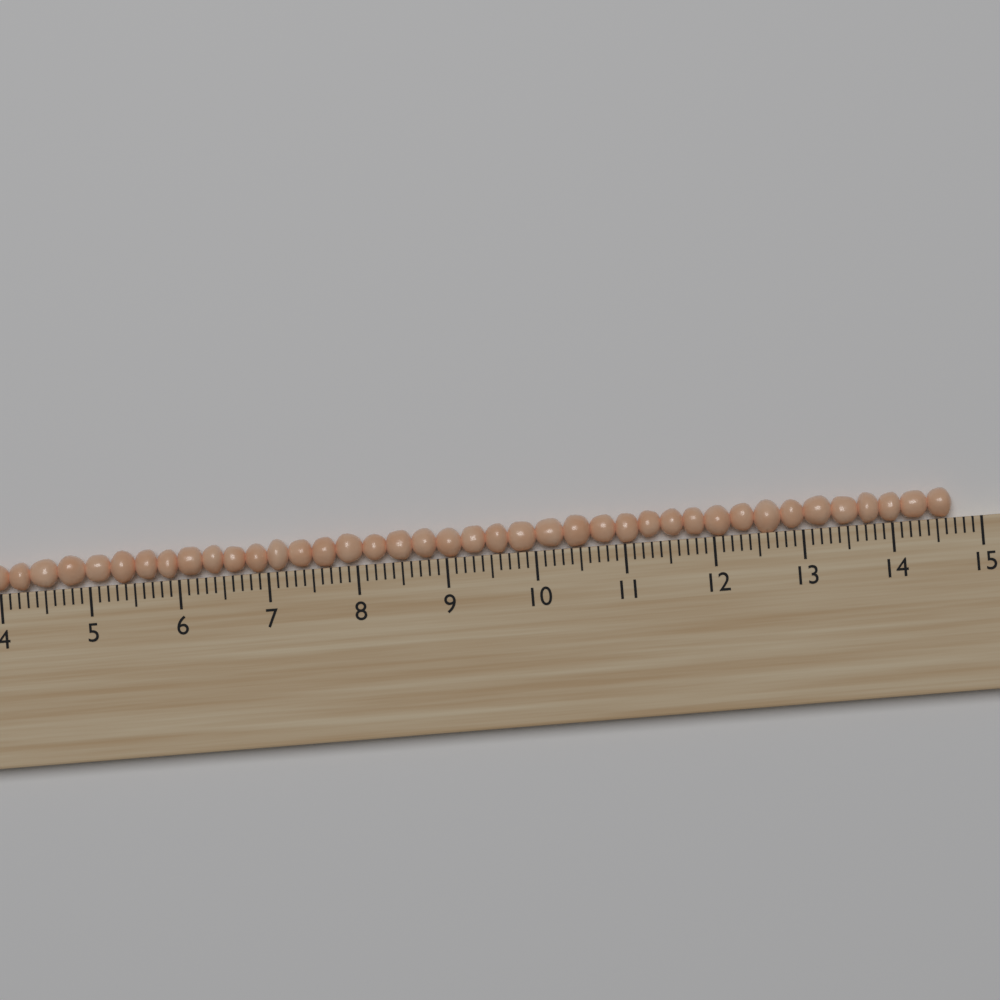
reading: 14.7 (no unit)
